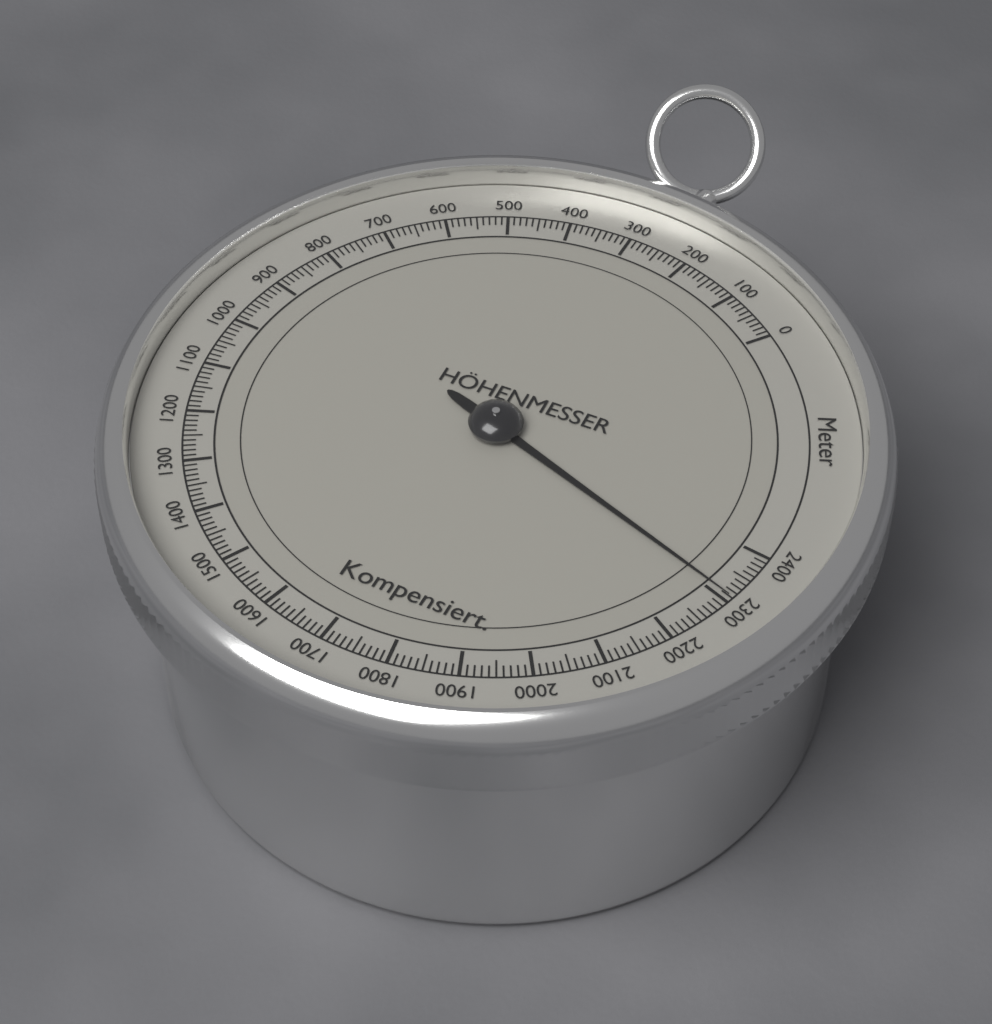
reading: 2310 m
